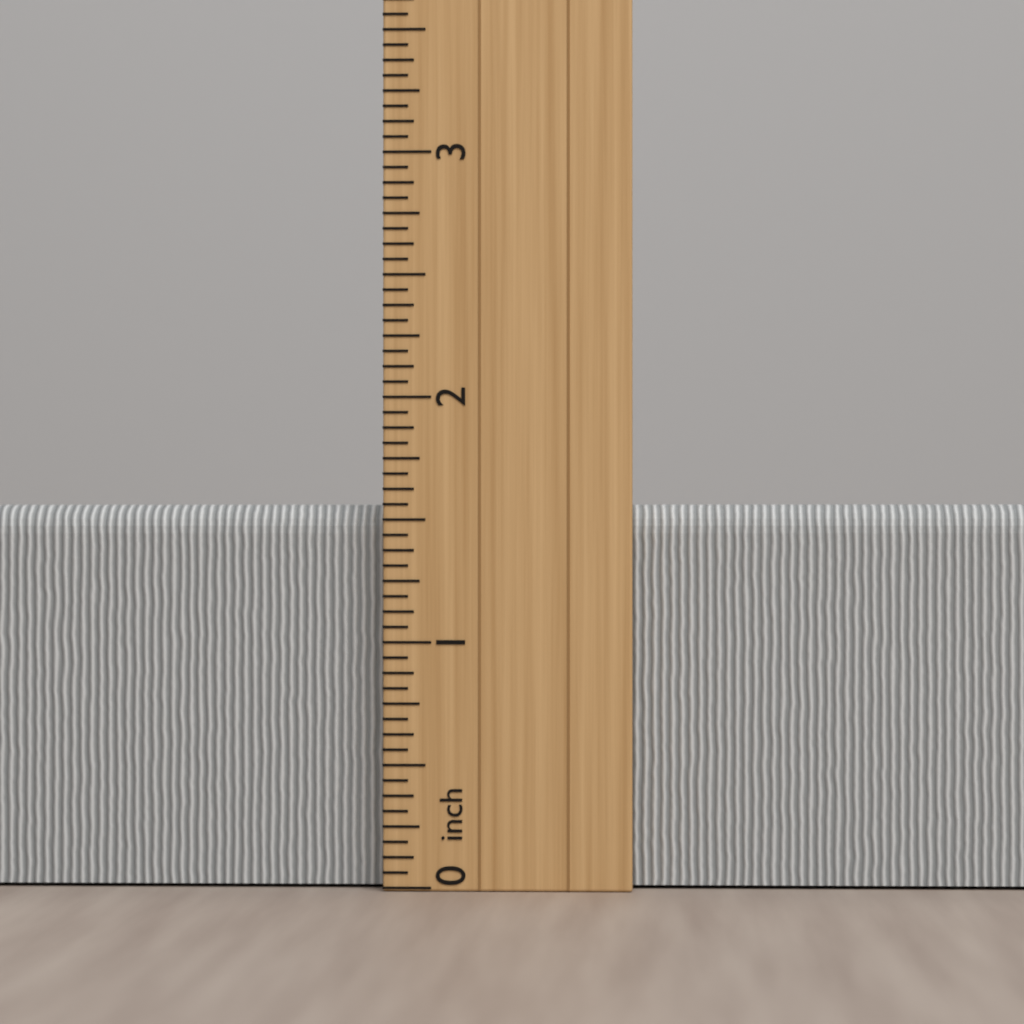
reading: 1.5625 inch
